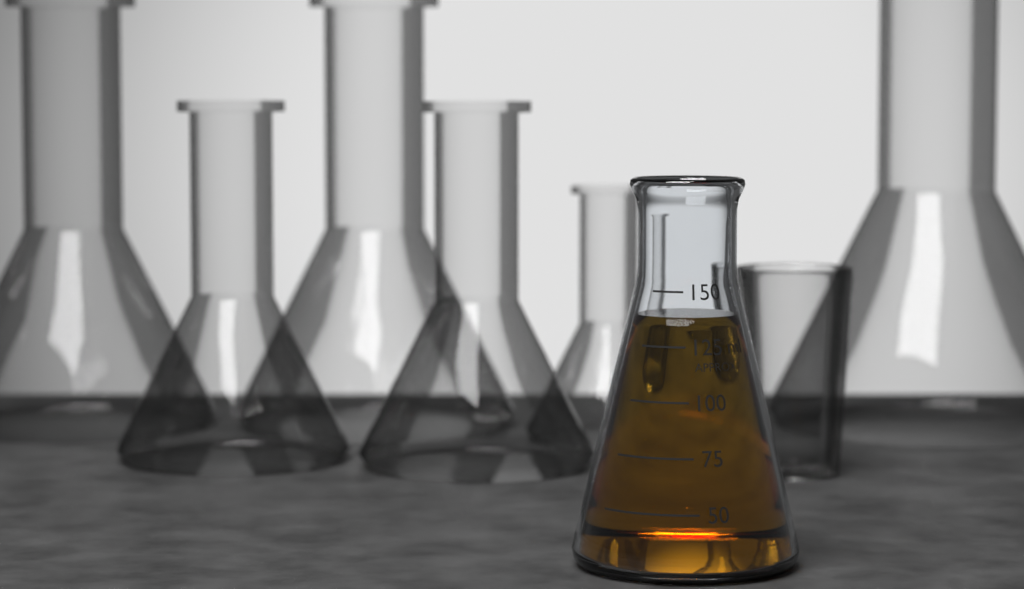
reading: 138 ml
